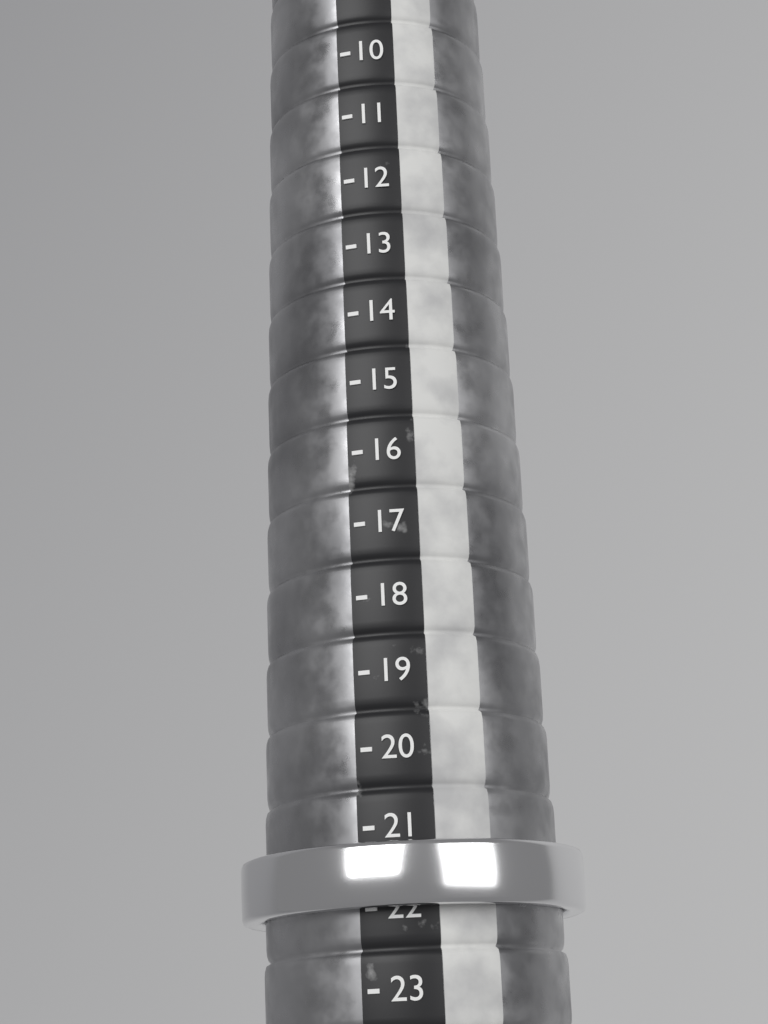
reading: 22 (no unit)
